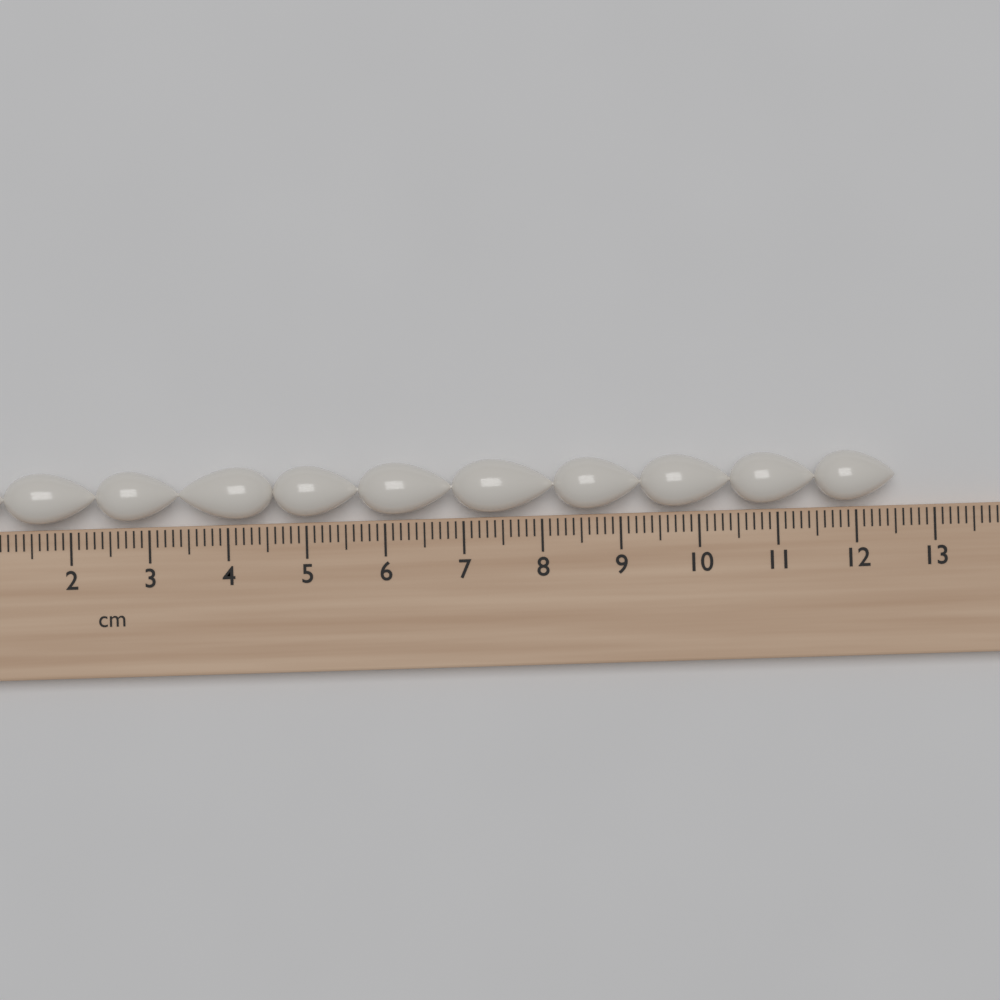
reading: 12.5 cm
